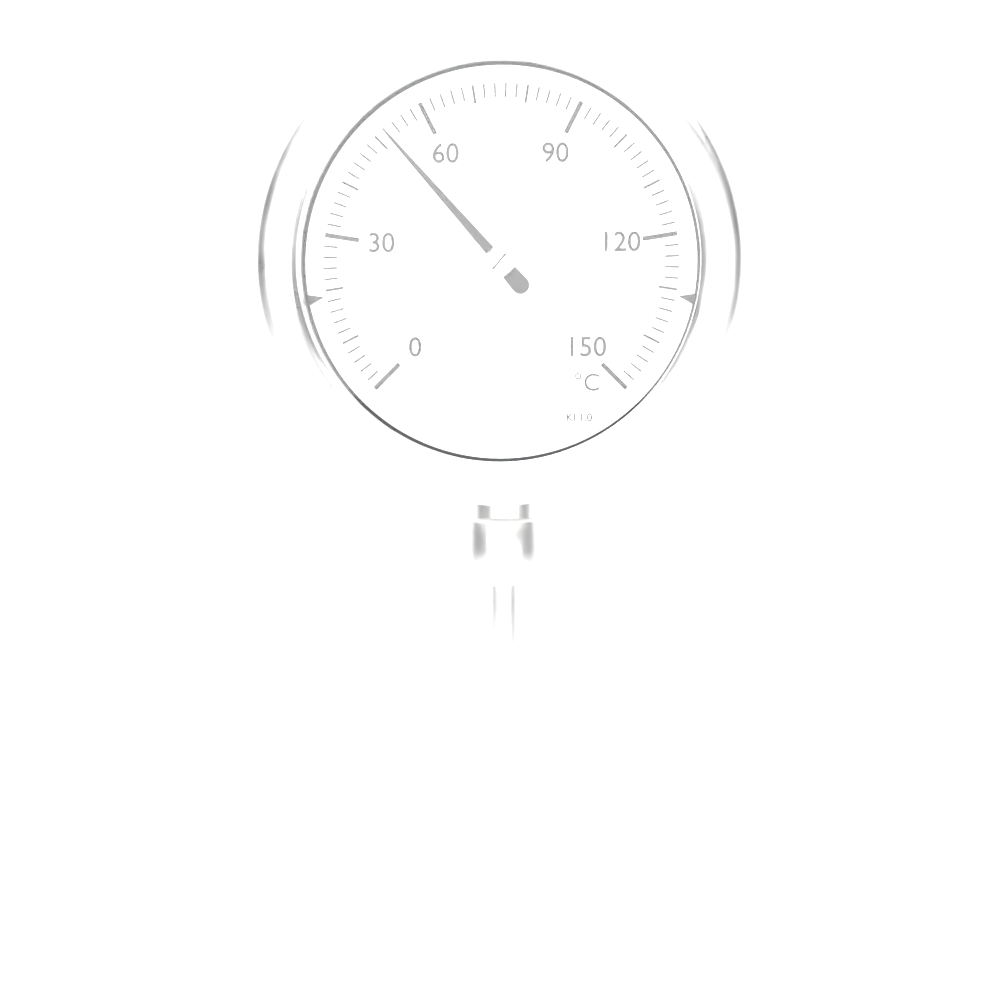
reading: 52 °C
